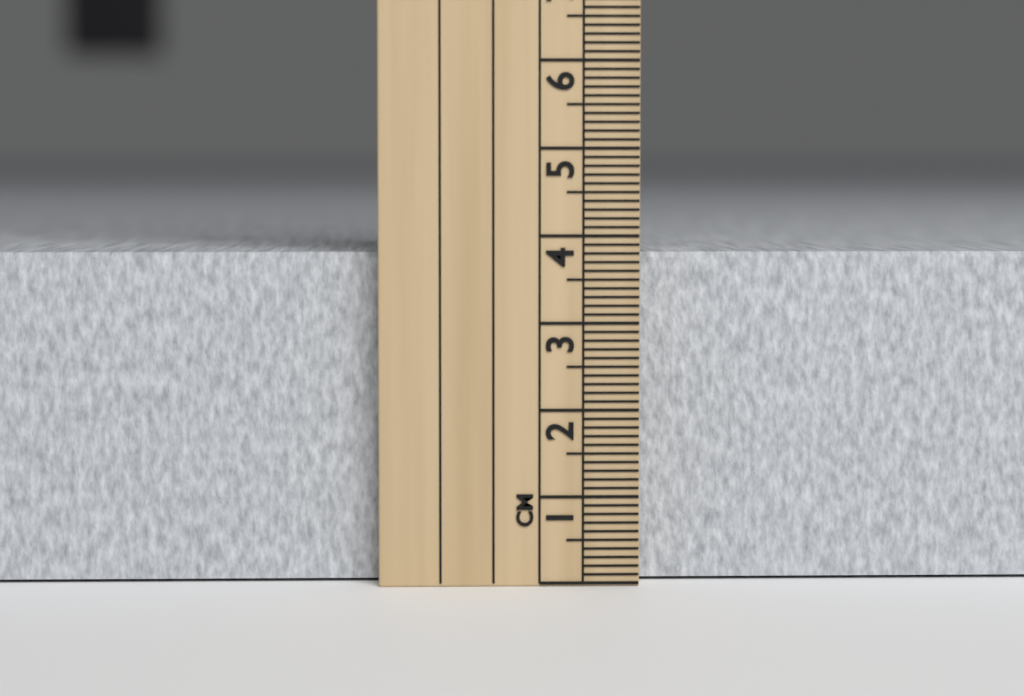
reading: 3.8 cm
